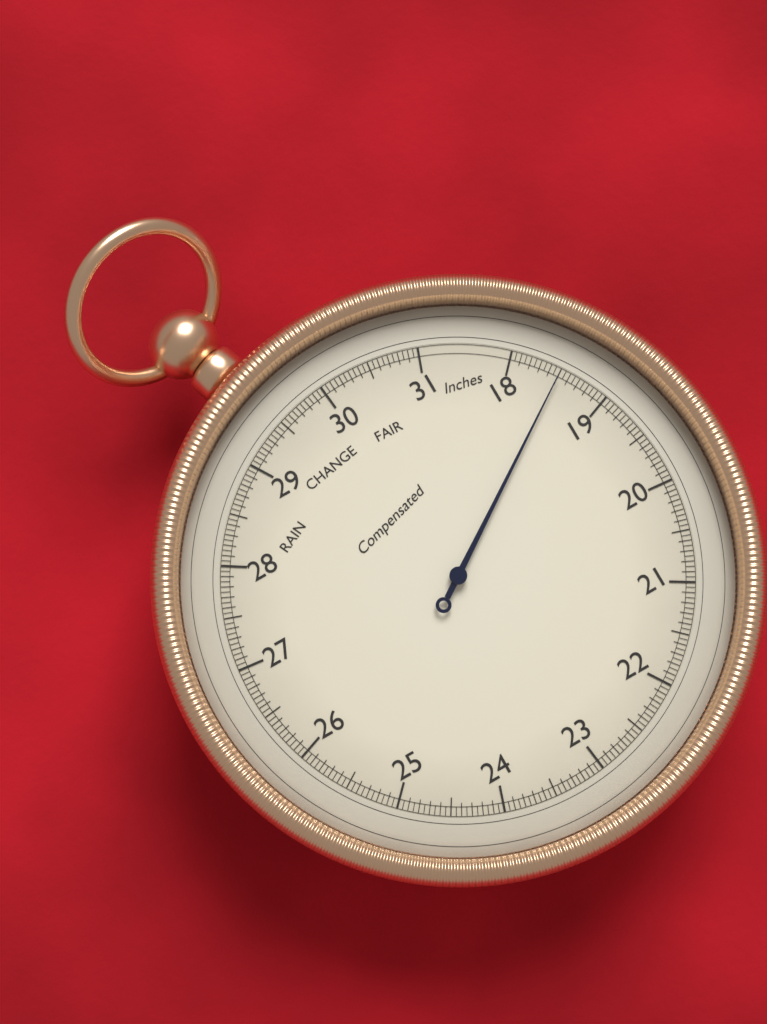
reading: 18.50 inHg
